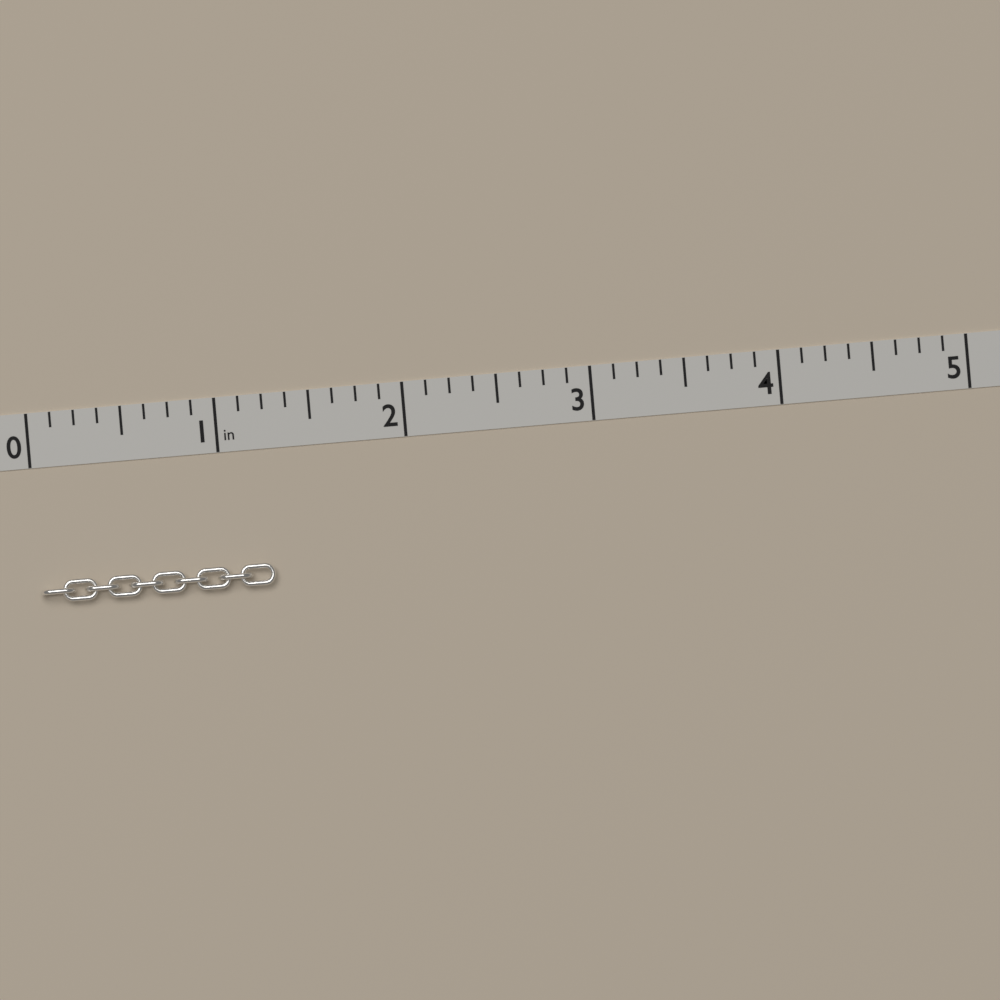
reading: 1.250 in
